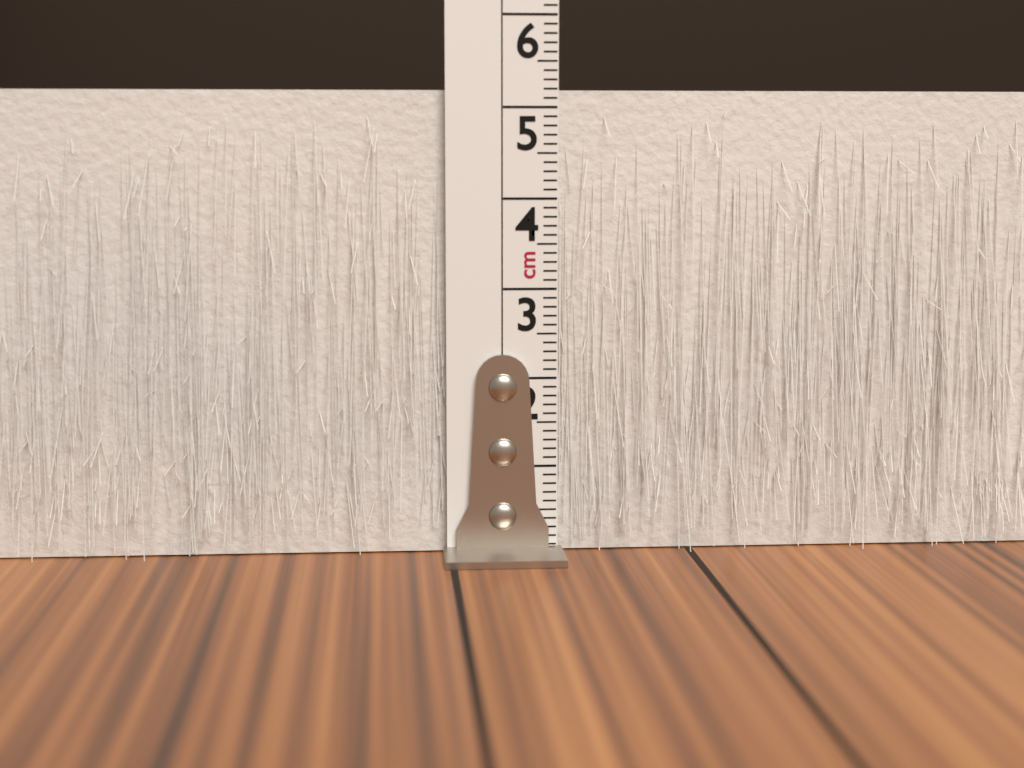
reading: 5.2 cm
